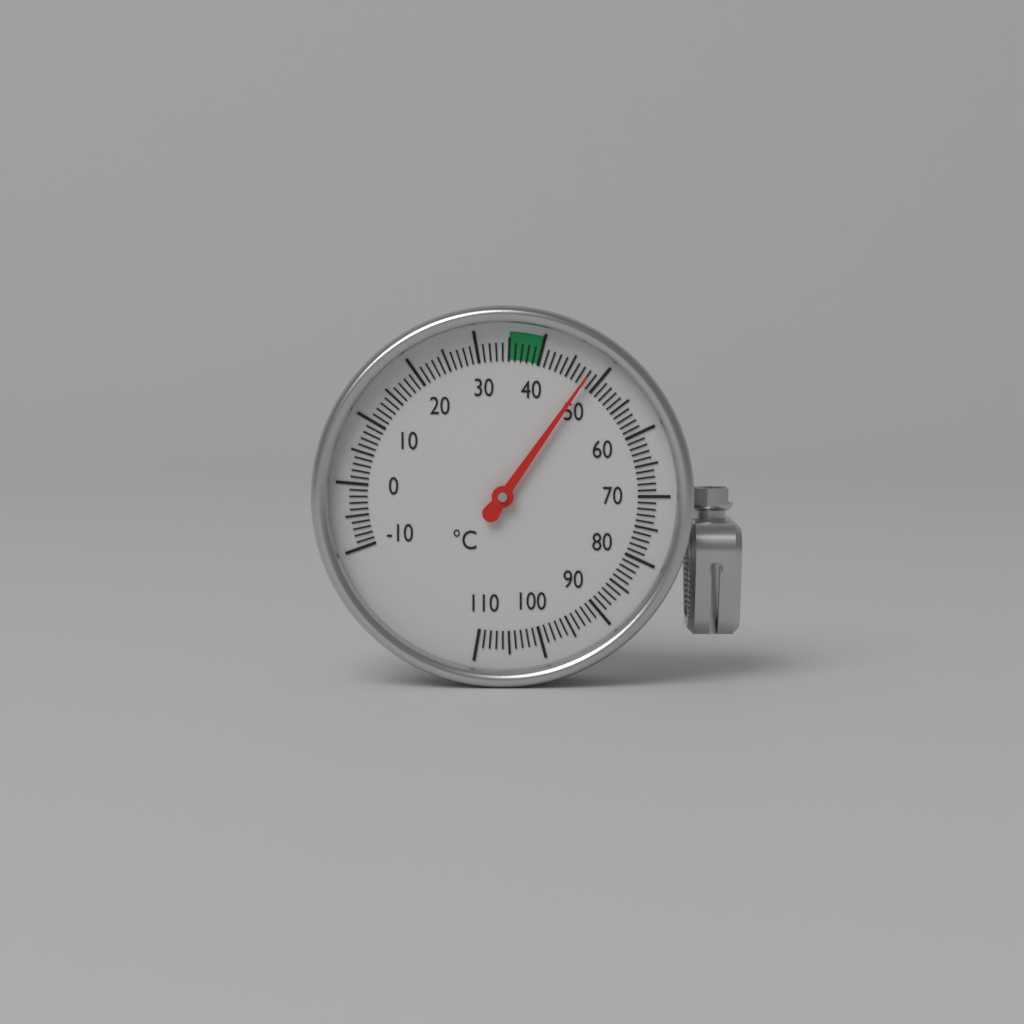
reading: 48 °C
